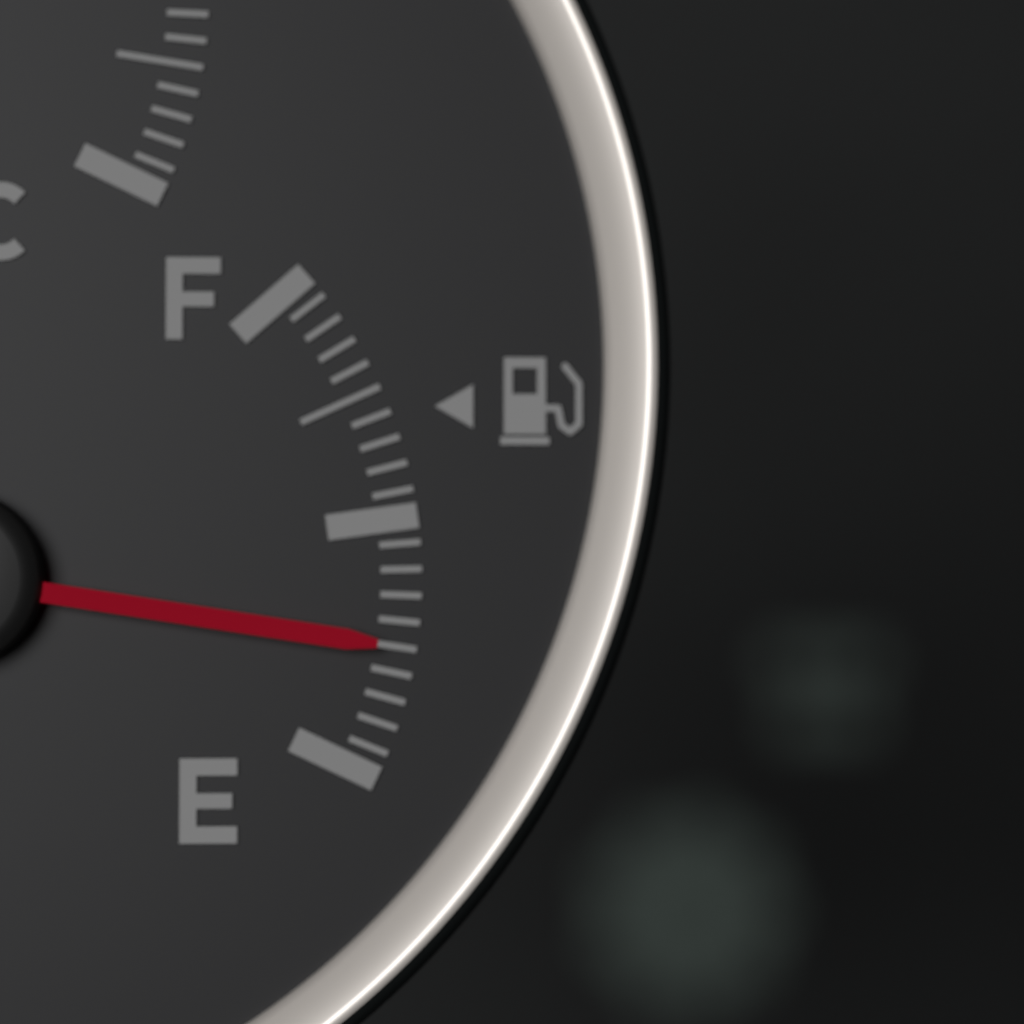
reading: 0.25 (no unit)
